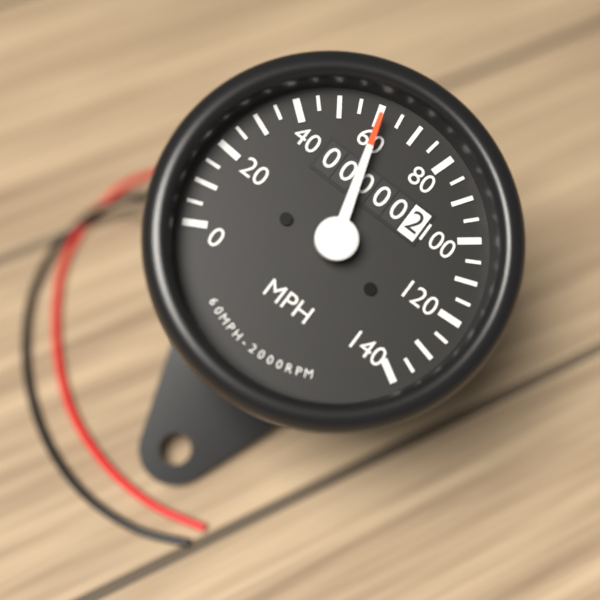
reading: 60 MPH
